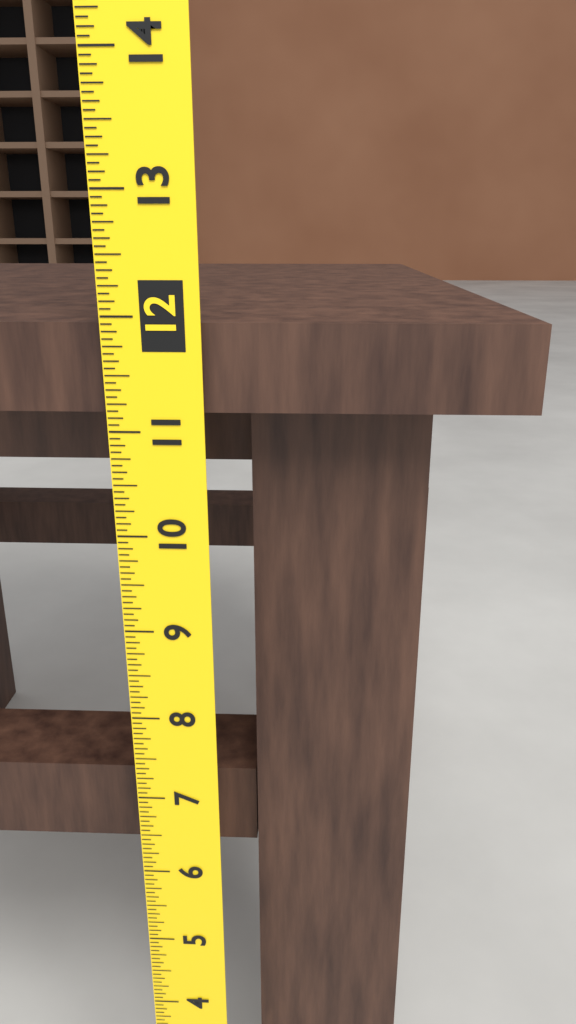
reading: 11.9375 (no unit)
